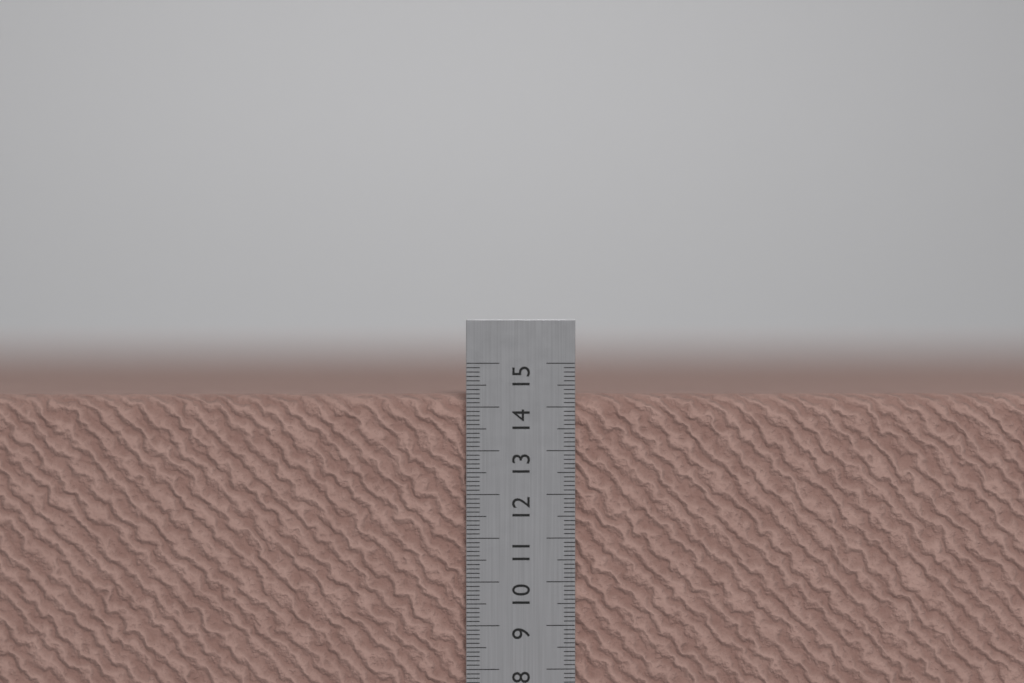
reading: 14.3 cm
